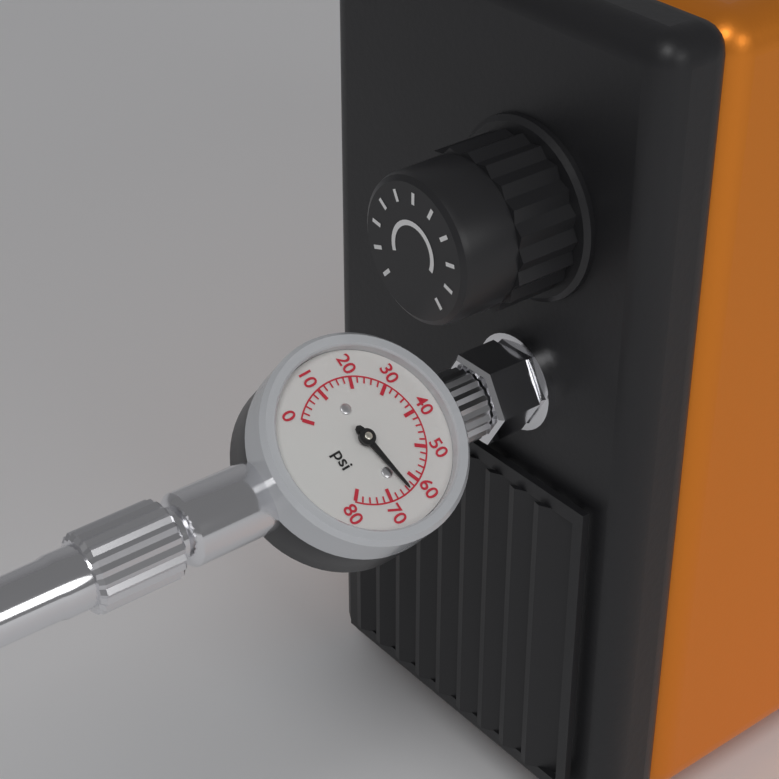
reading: 64 psi
